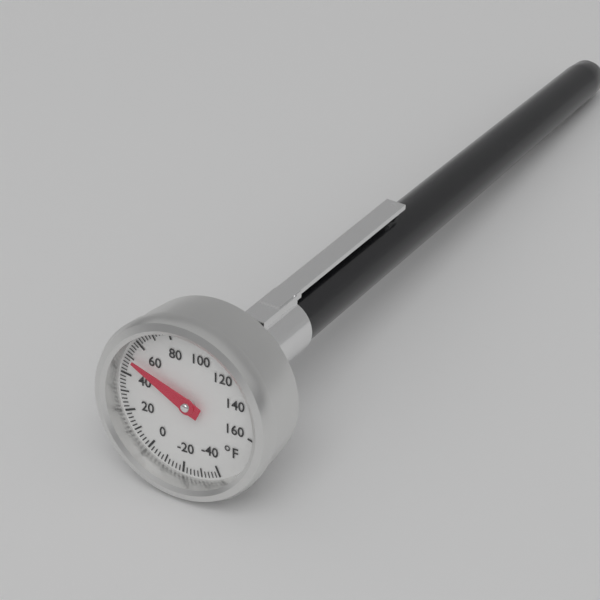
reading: 50 °F
